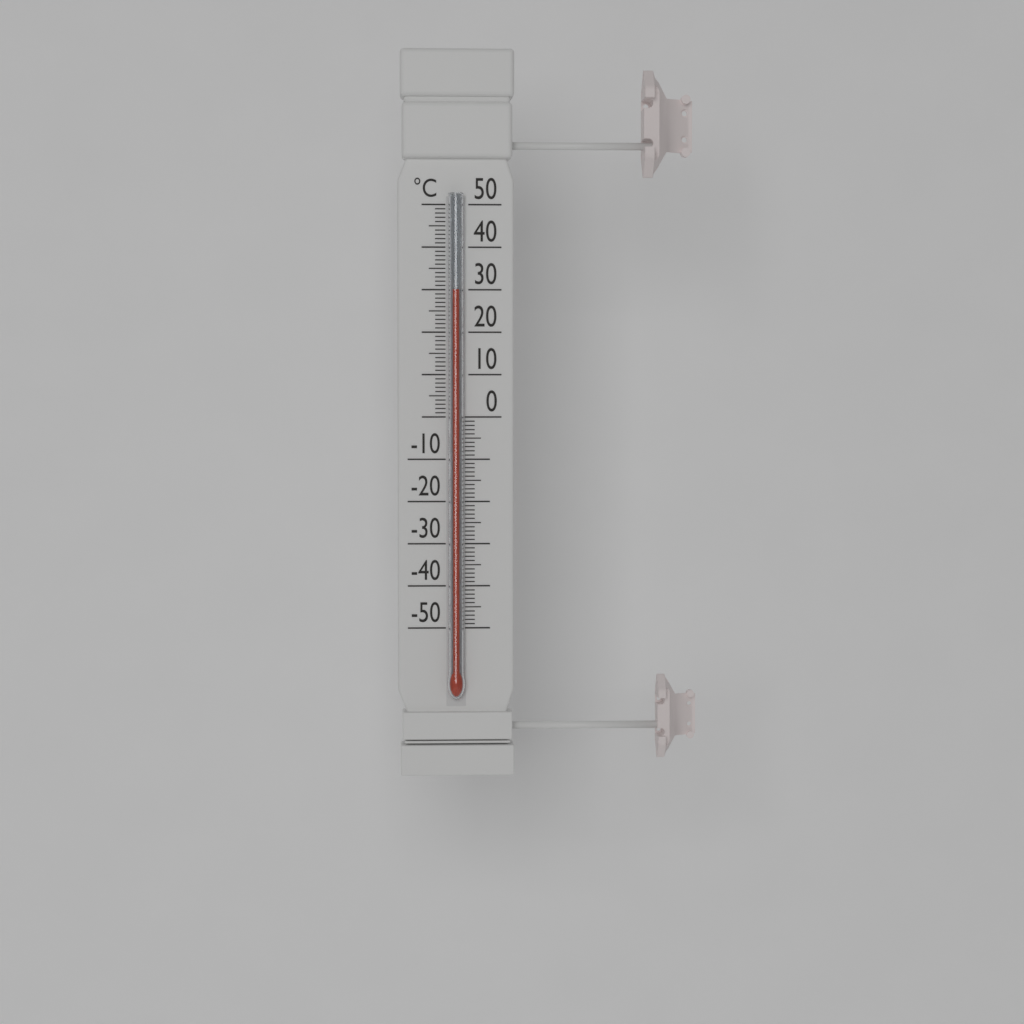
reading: 30 °C
